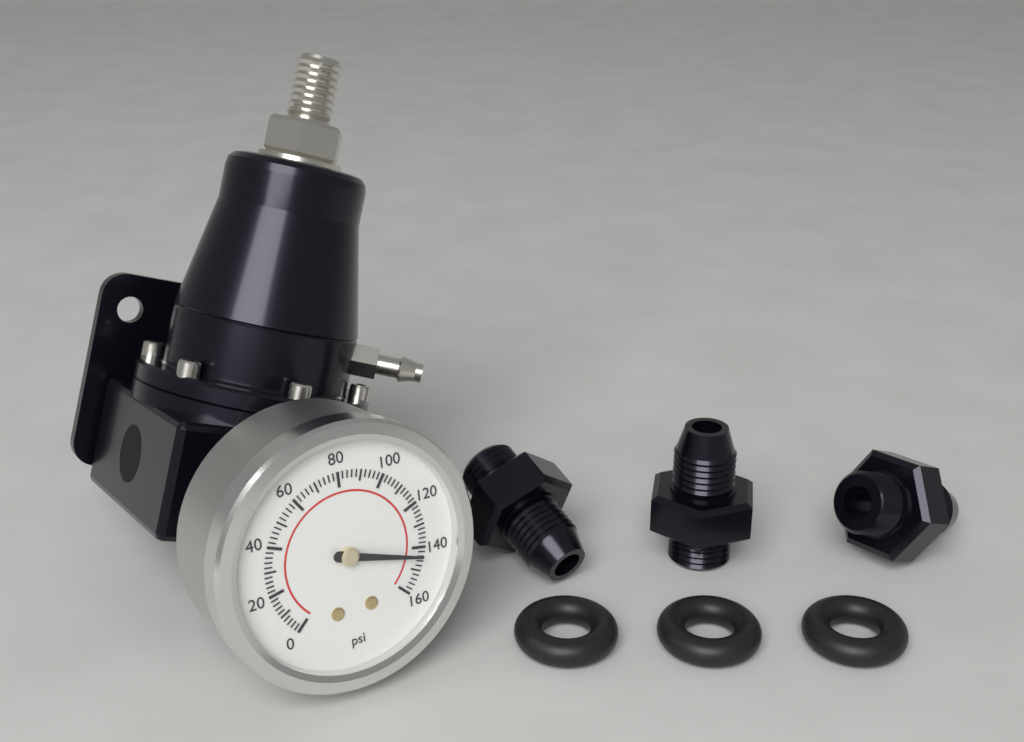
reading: 144 psi
